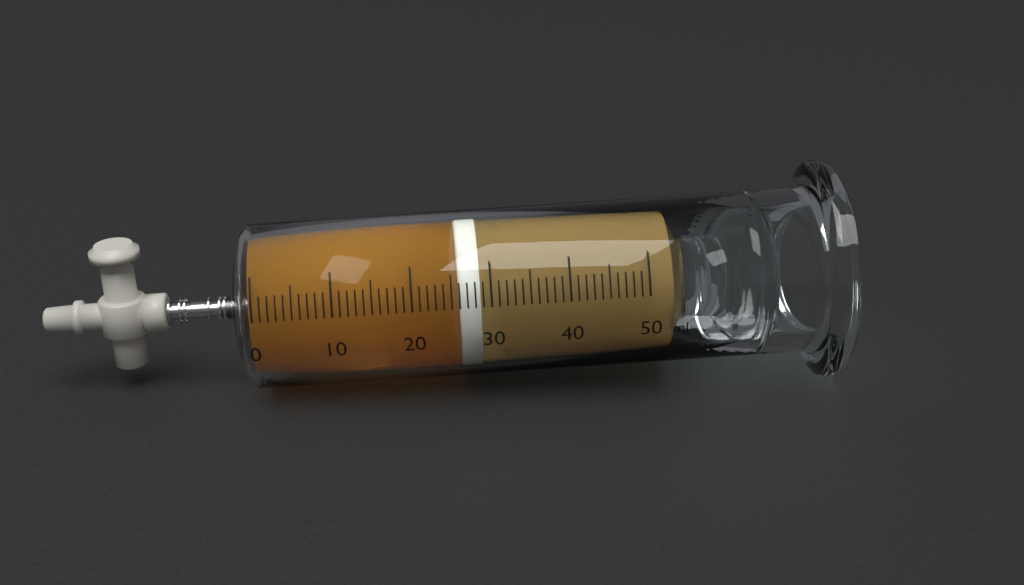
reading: 26 ml
